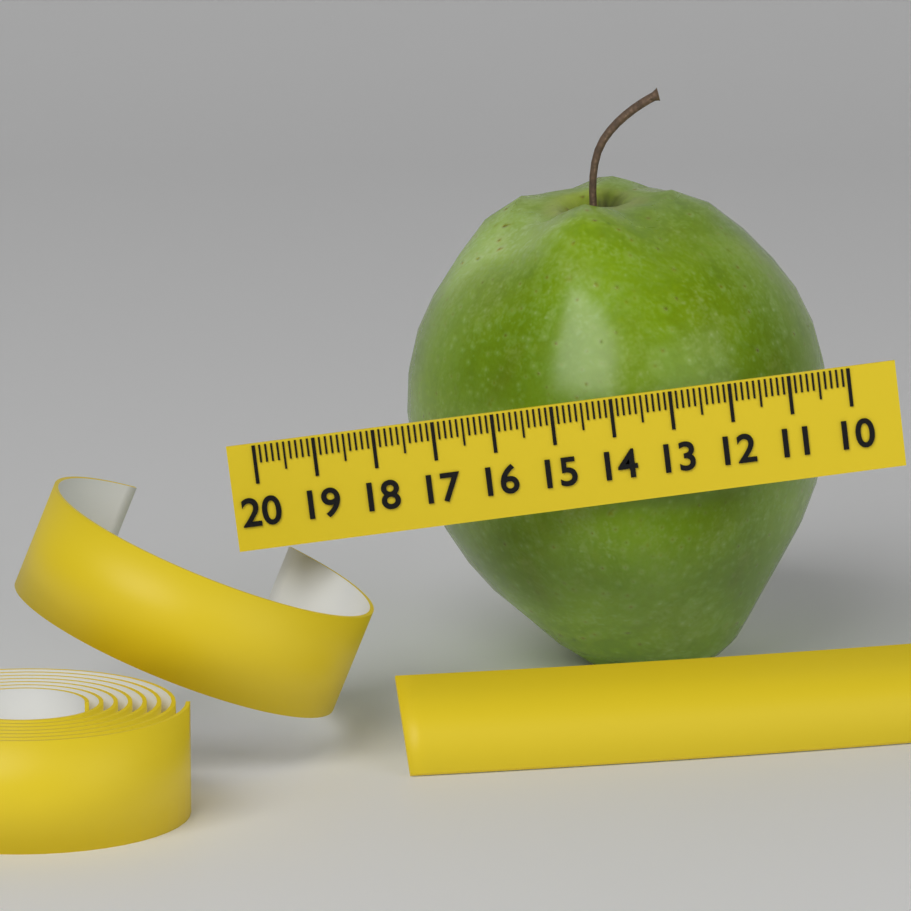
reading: 17.3 (no unit)
